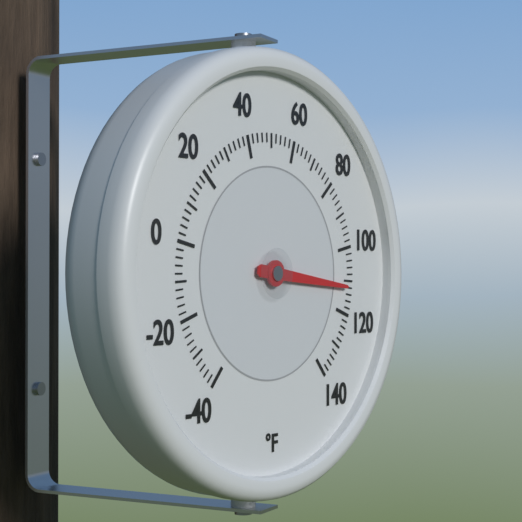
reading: 112 °F
